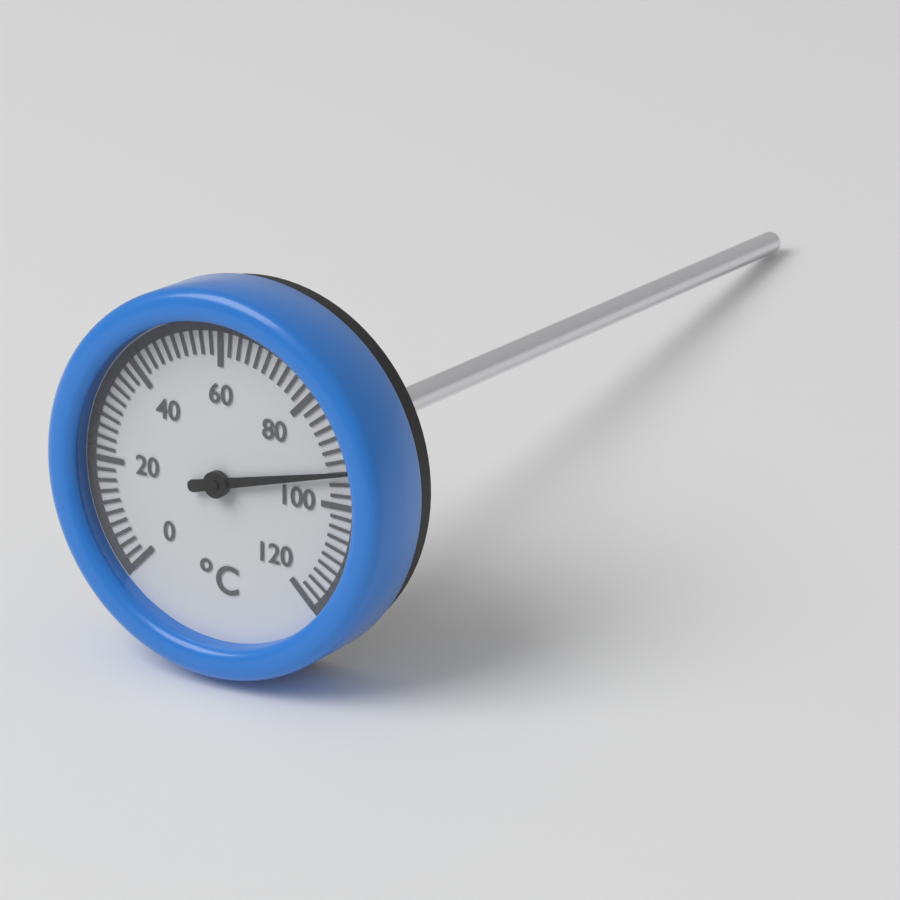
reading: 94 °C
